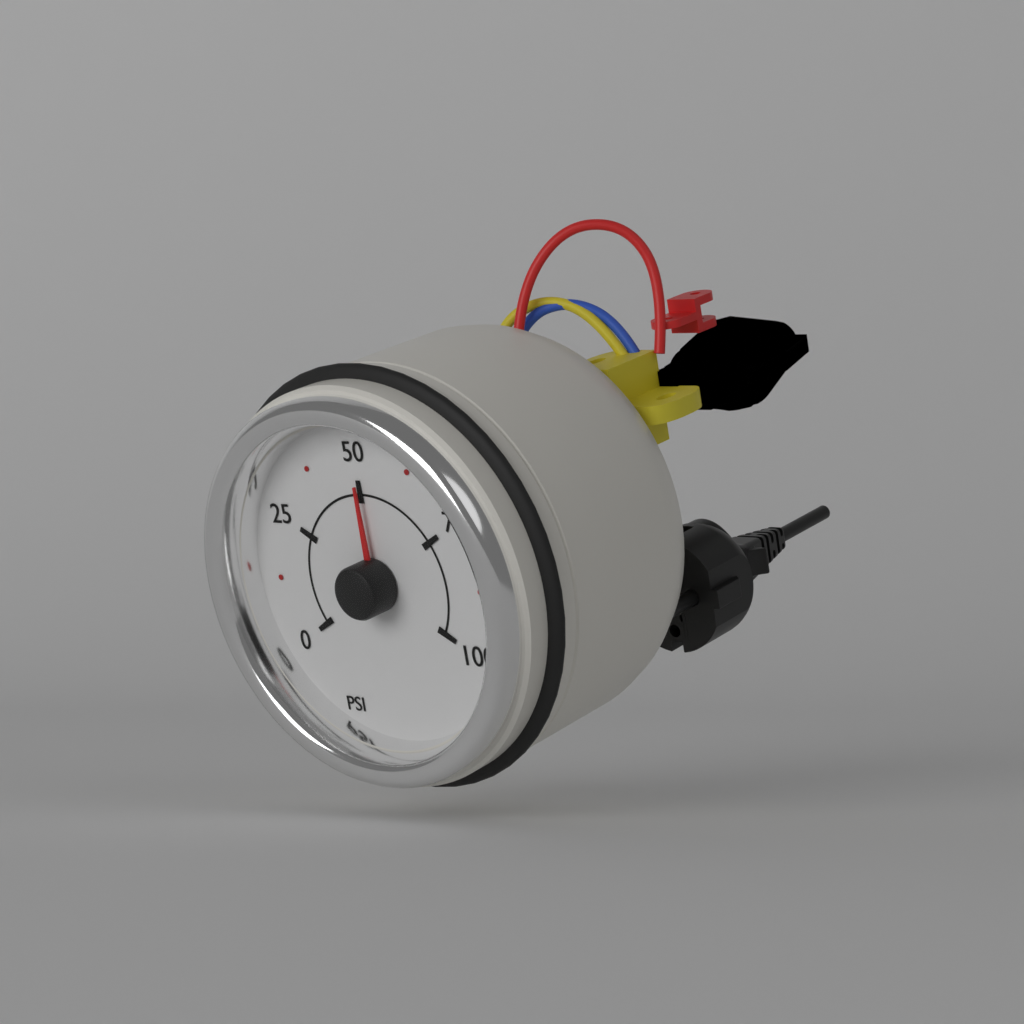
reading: 50.0 psi
